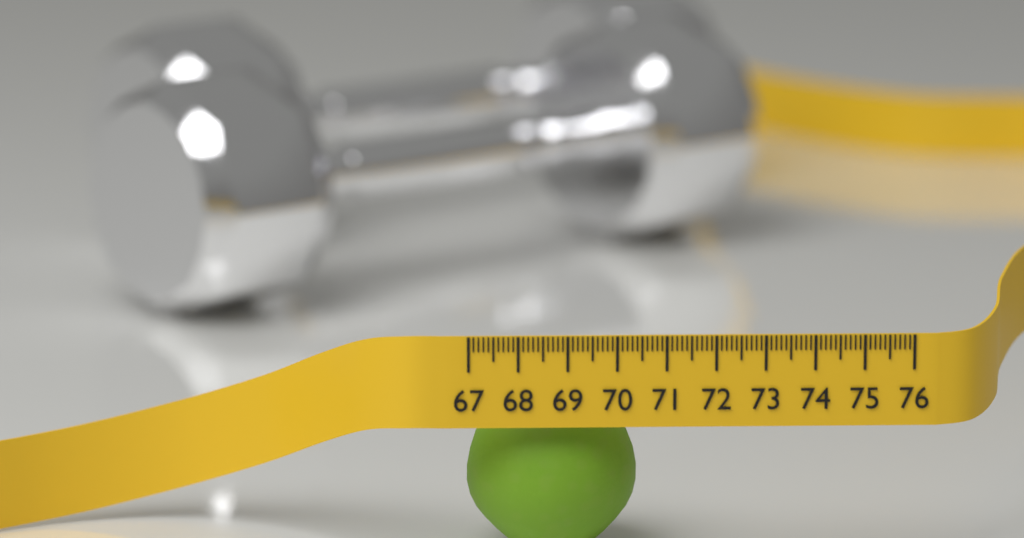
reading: 70.5 (no unit)
